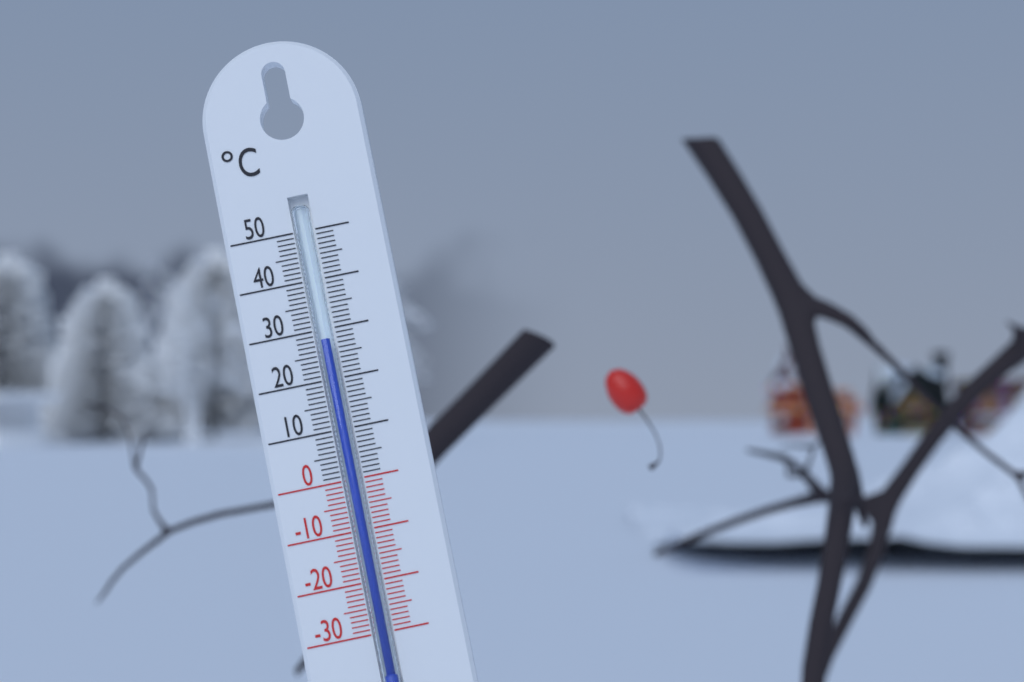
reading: 28 °C
